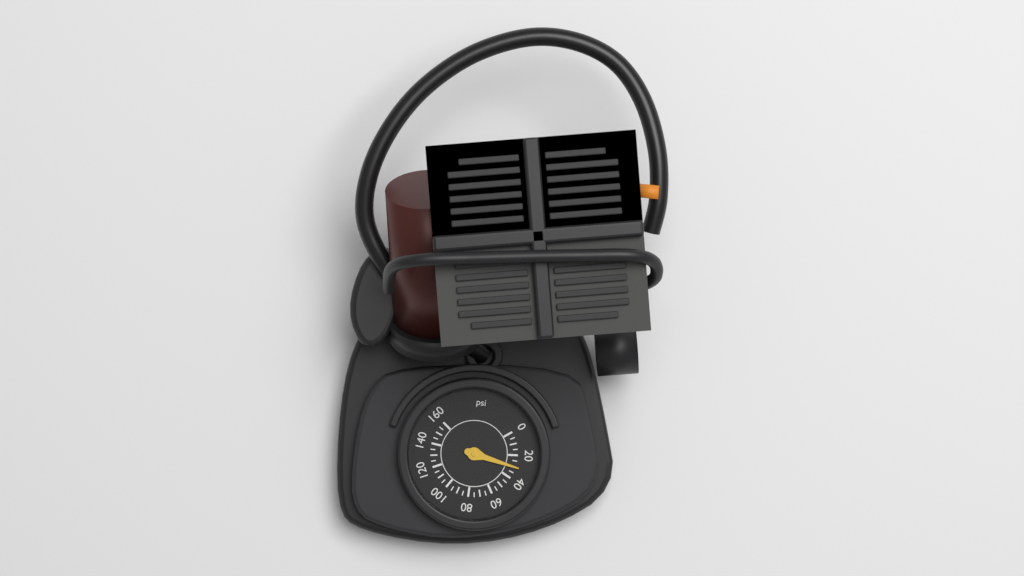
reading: 30 psi
